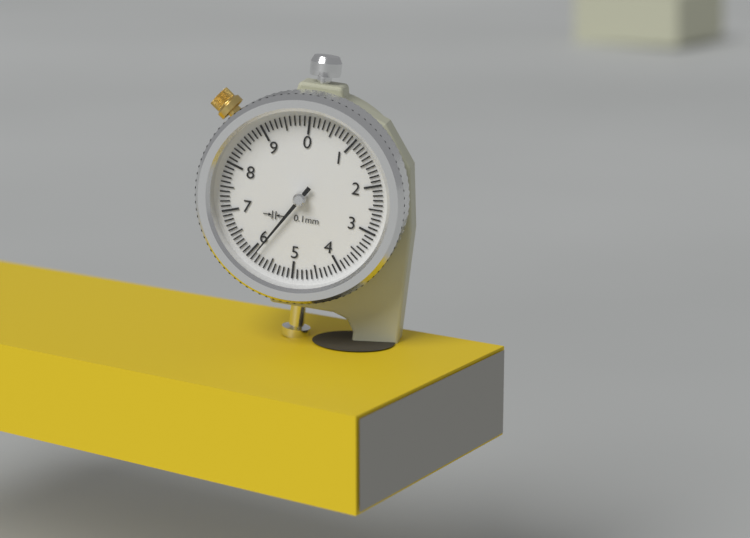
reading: 5.9 mm
